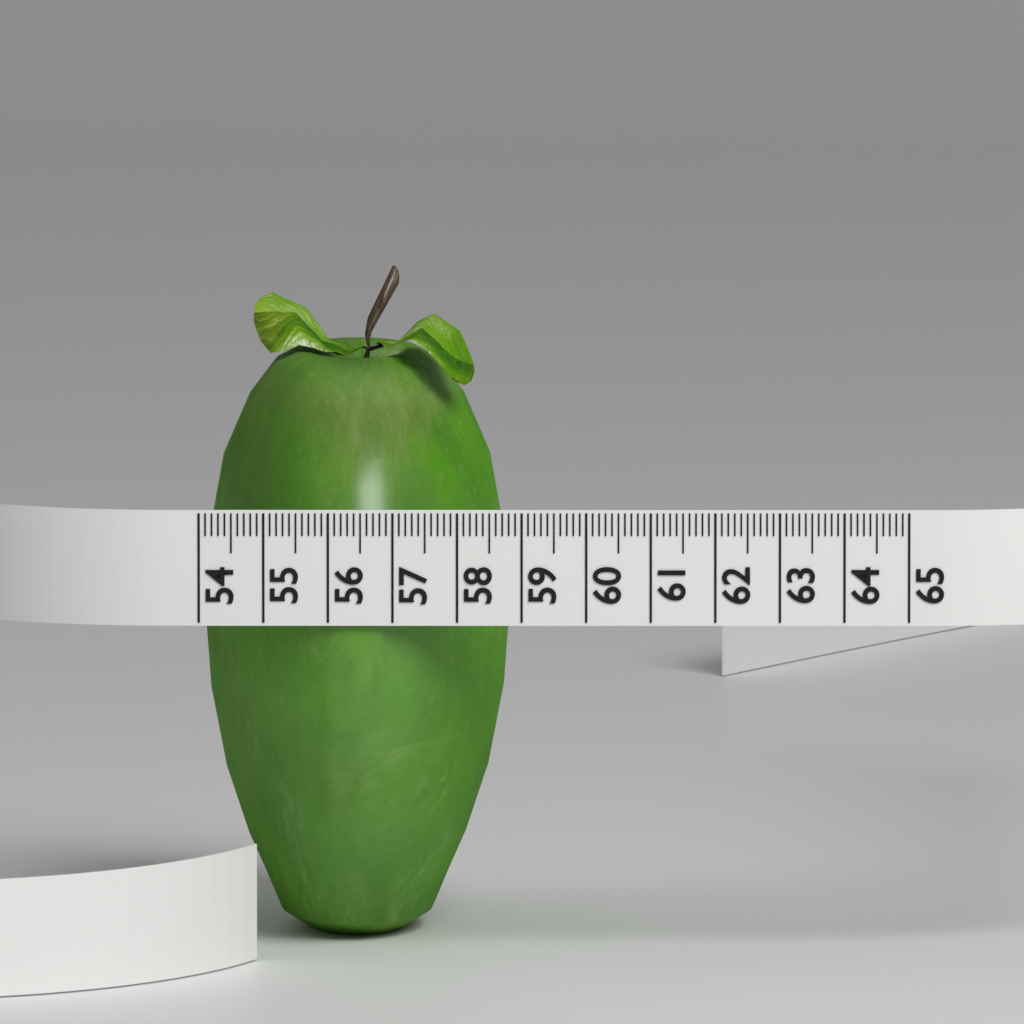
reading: 58.8 (no unit)
